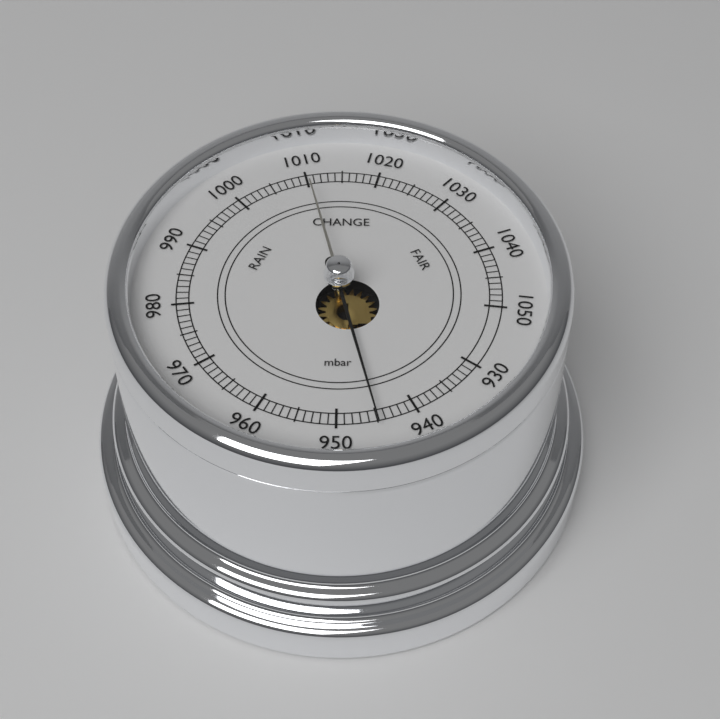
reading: 945 mbar
